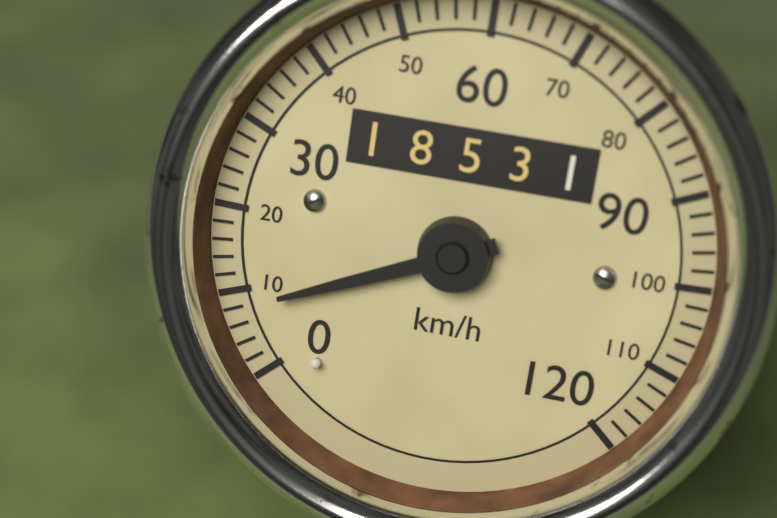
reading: 8 km/h
